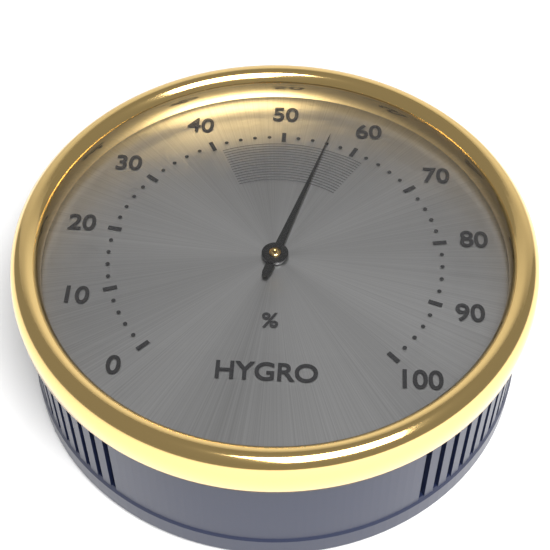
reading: 56 %
